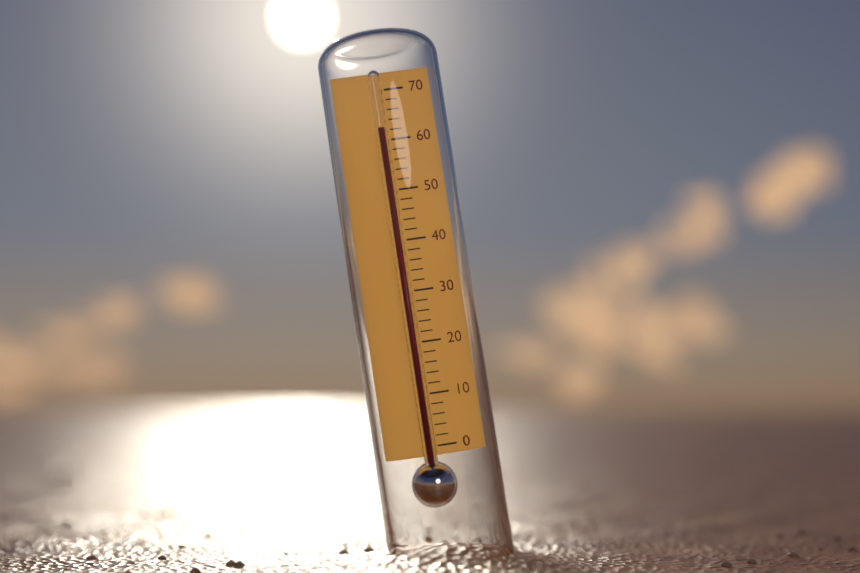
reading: 62 (no unit)
